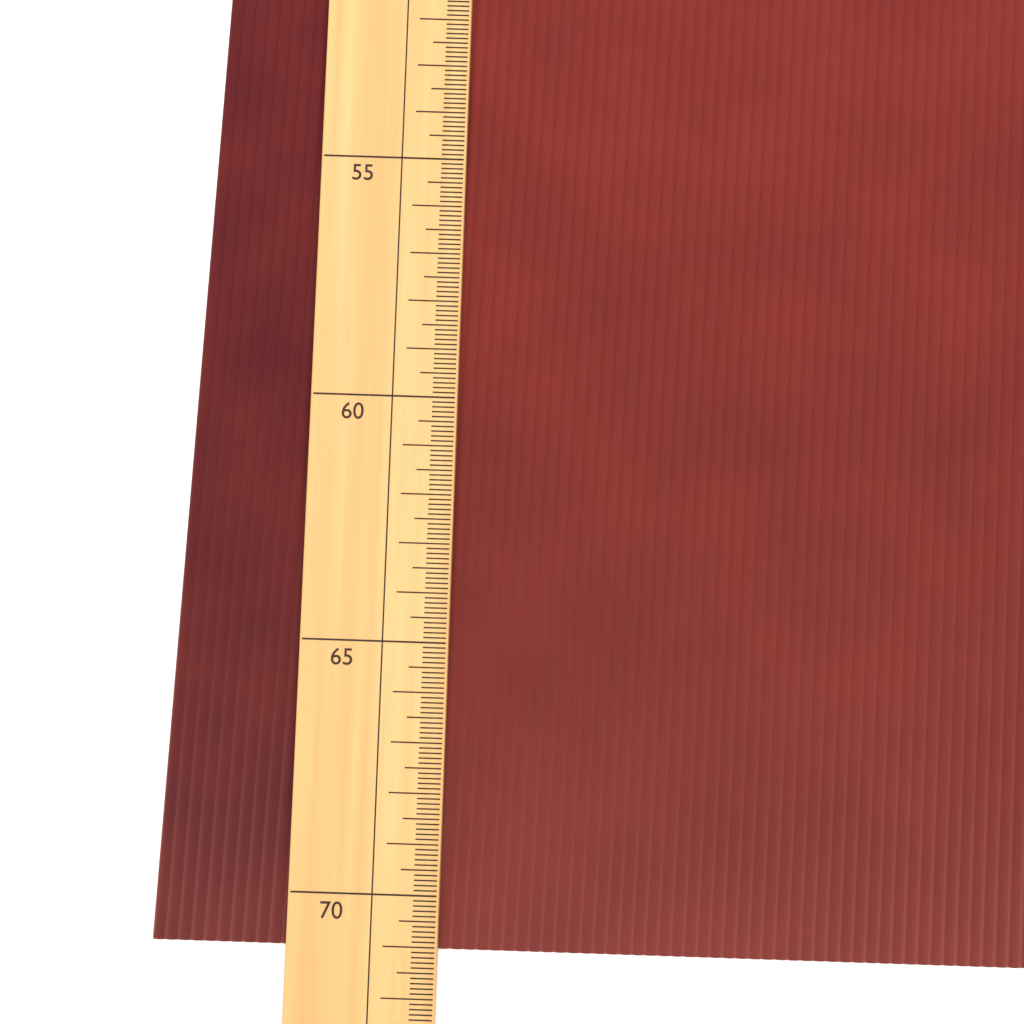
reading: 71.1 (no unit)
